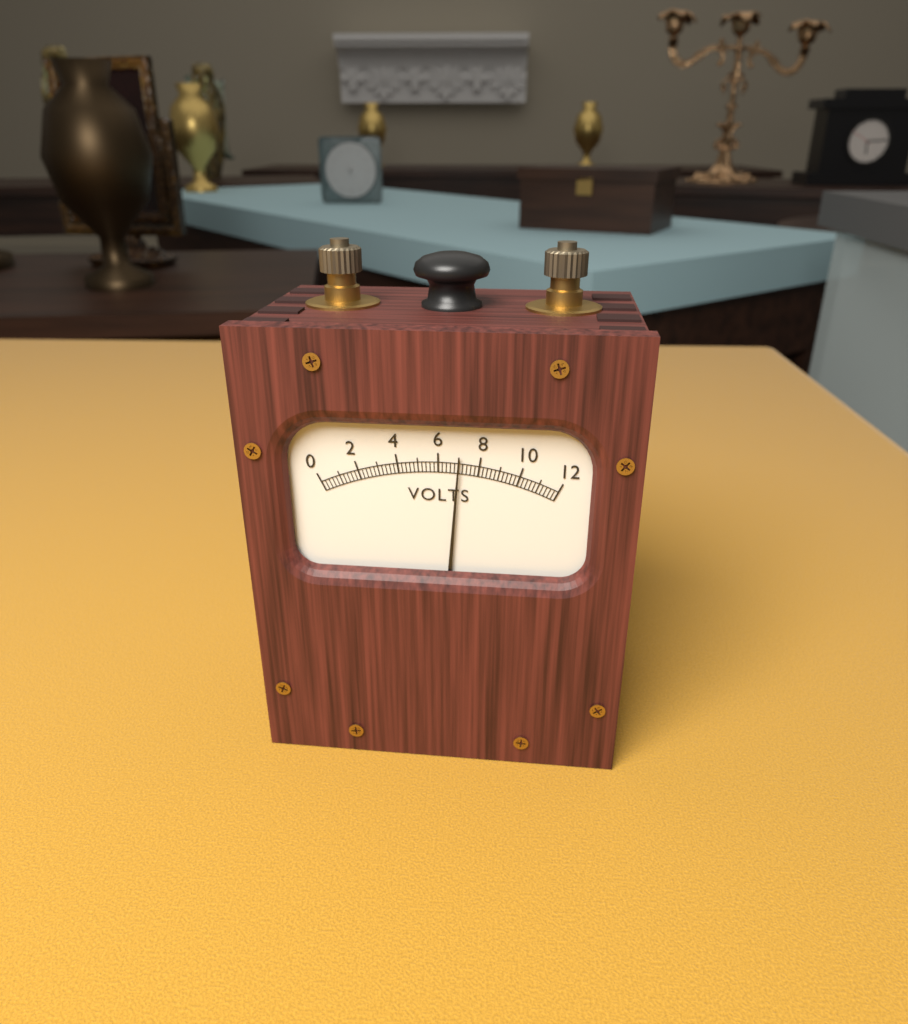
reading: 7.0 V
